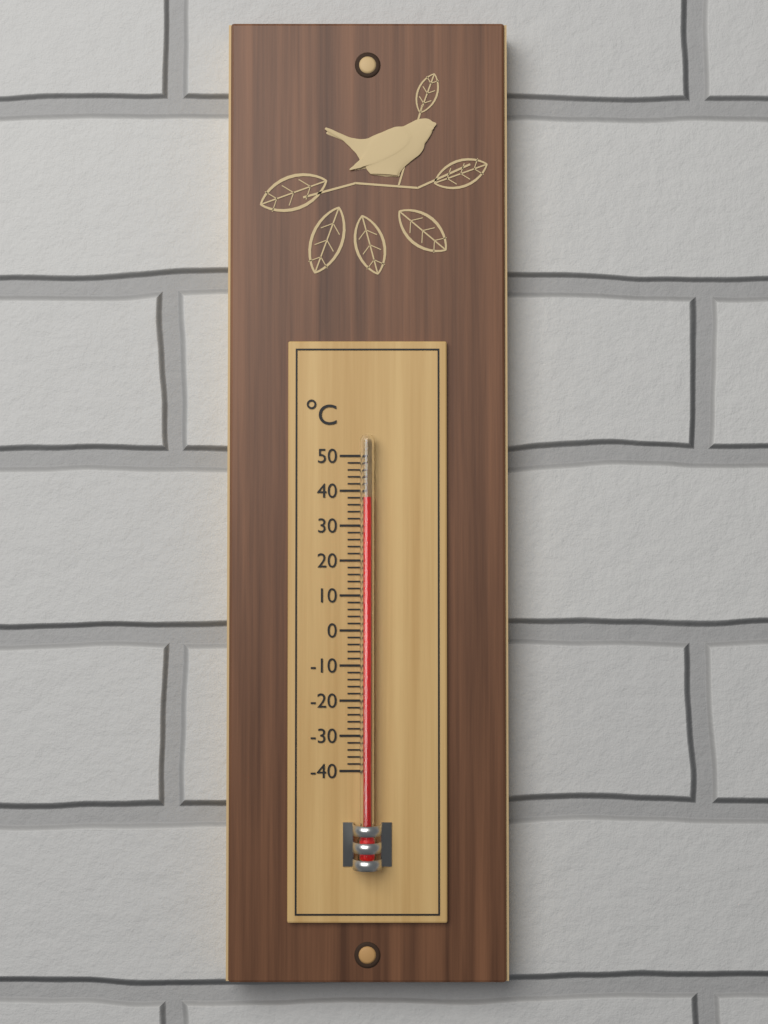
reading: 38 °C
